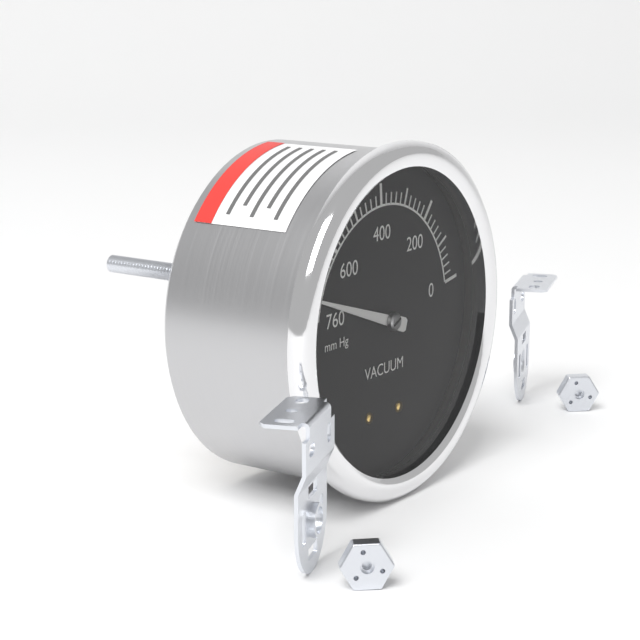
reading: 720 mm Hg
